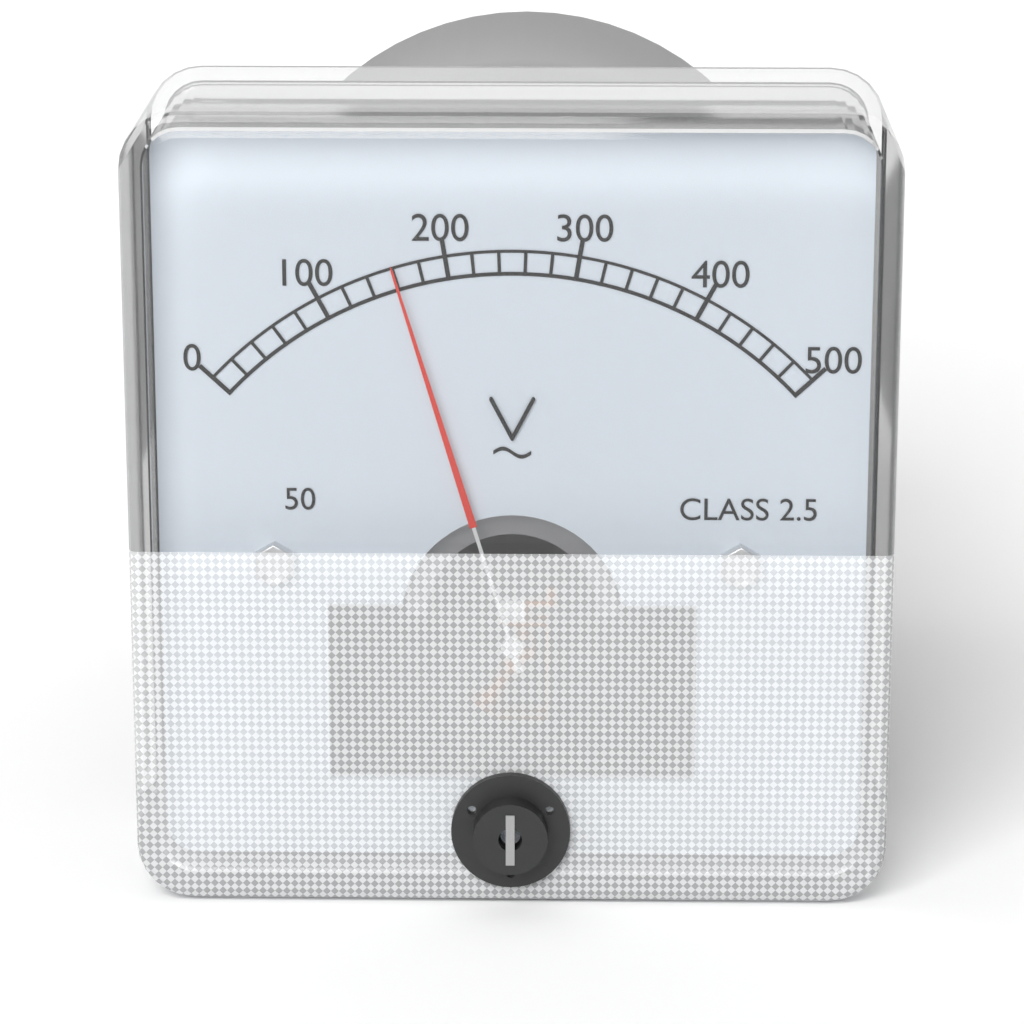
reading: 160 V
